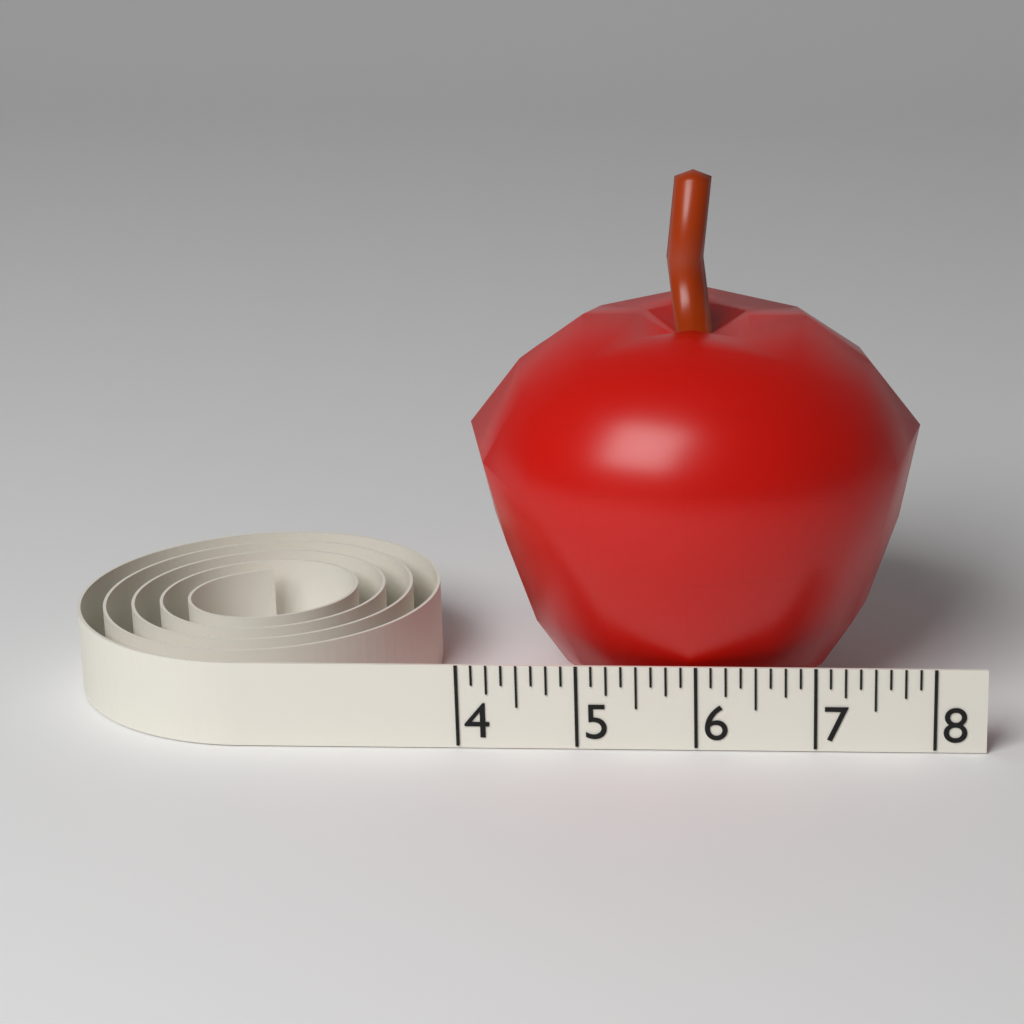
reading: 7.875 (no unit)
